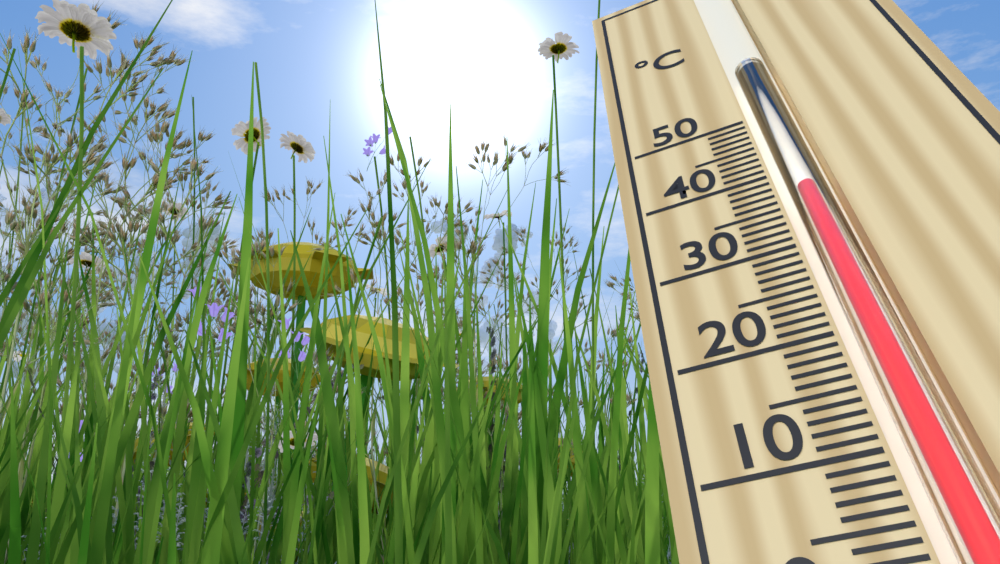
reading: 37 °C
